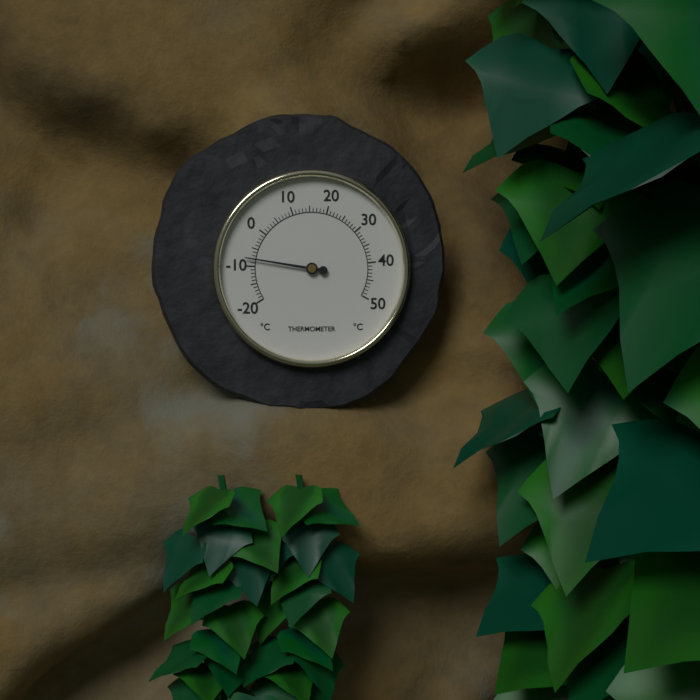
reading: -8 °C
